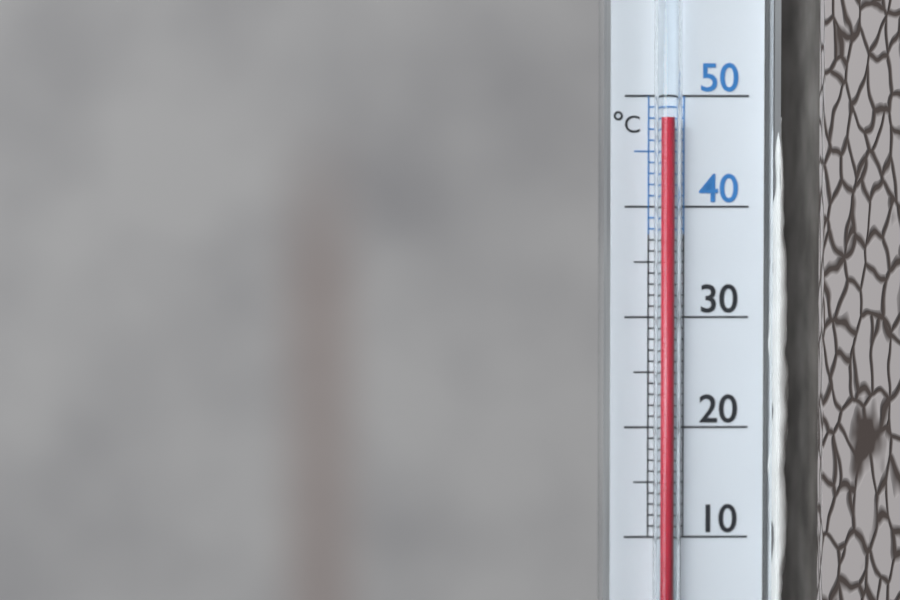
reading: 48 °C
